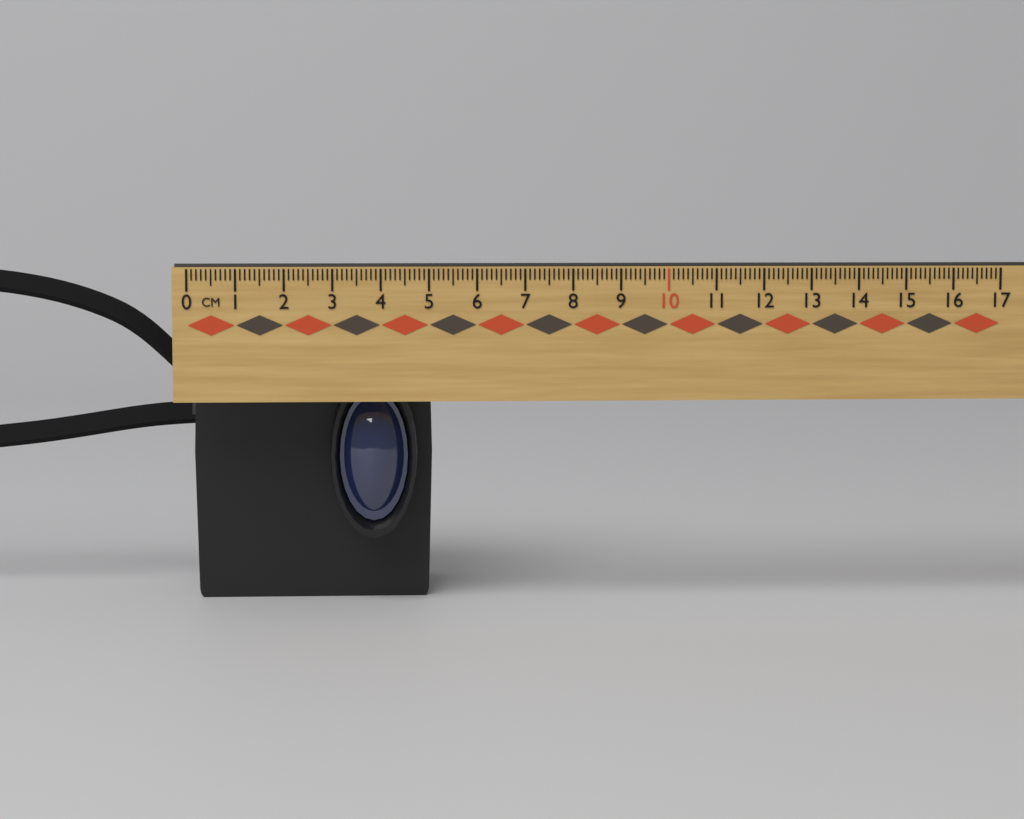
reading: 5.1 cm
